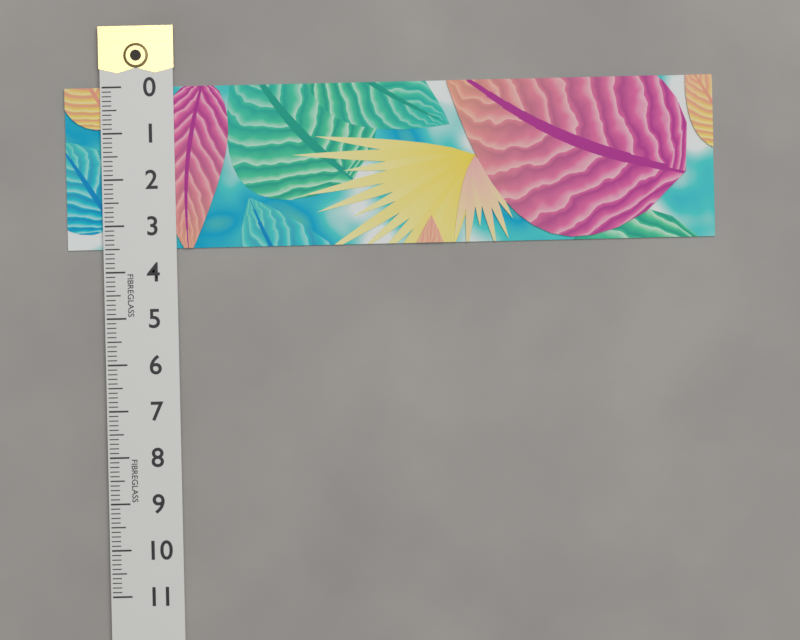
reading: 3.5 (no unit)
